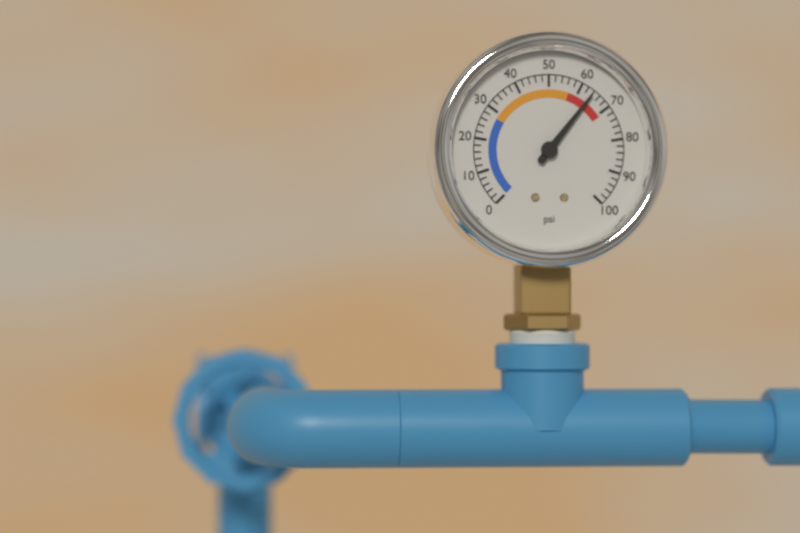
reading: 64 psi
